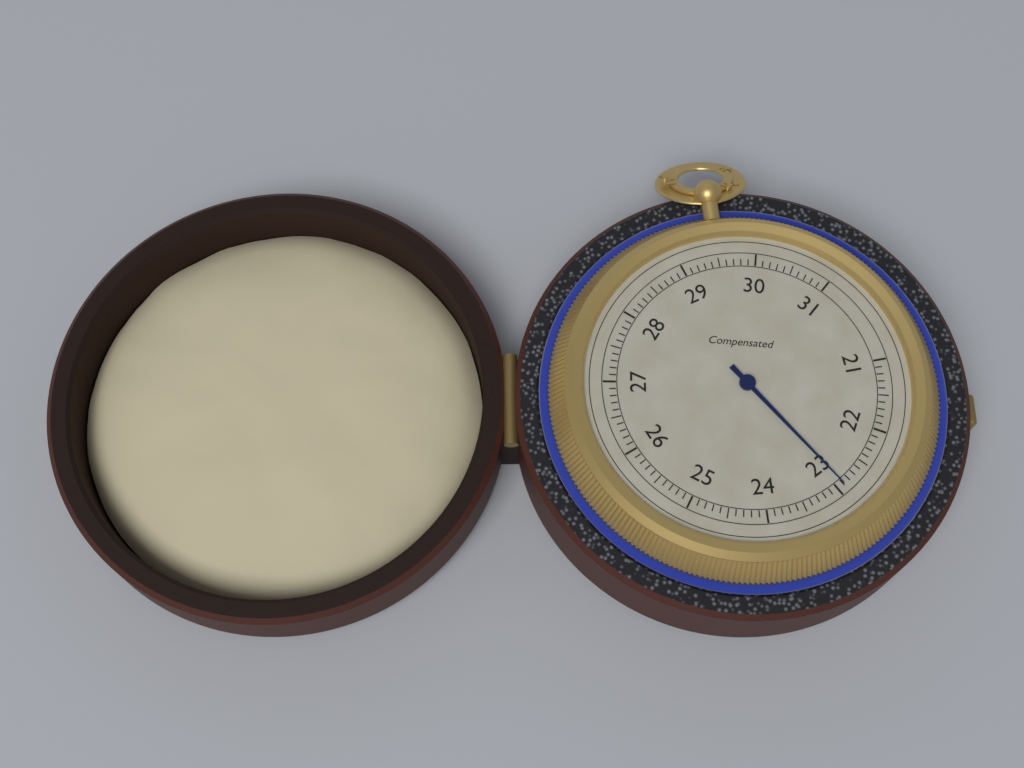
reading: 22.9 (no unit)
